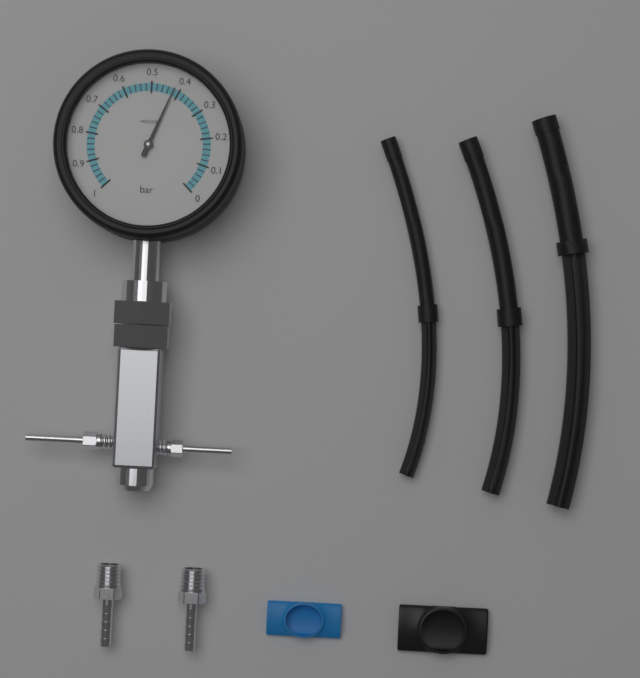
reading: 0.42 bar
